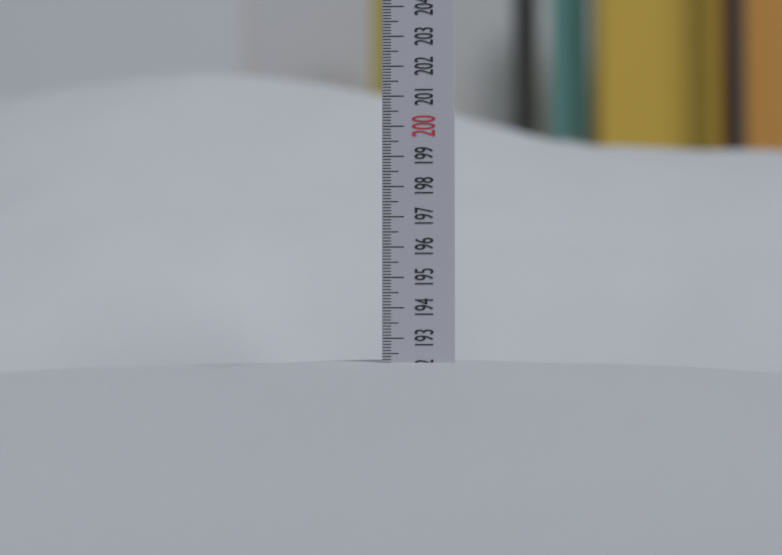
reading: 192.2 (no unit)
